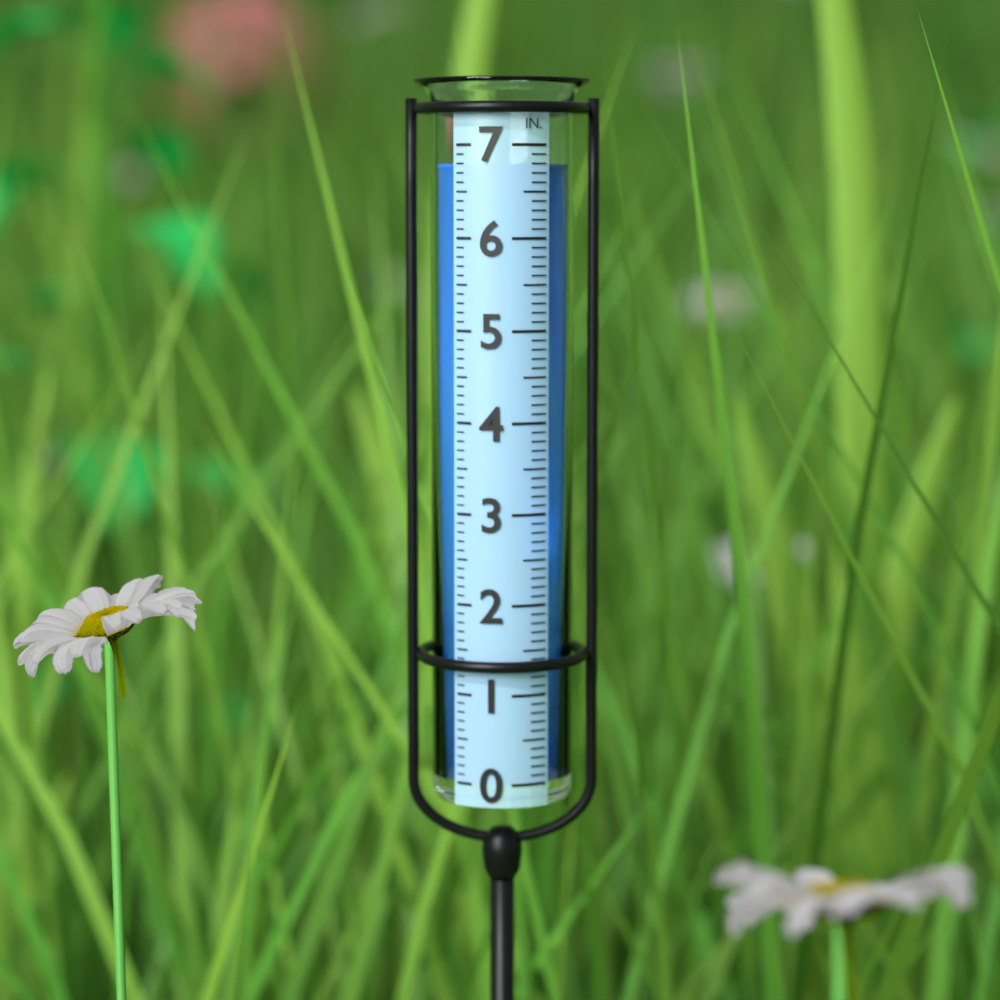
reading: 6.8 in
